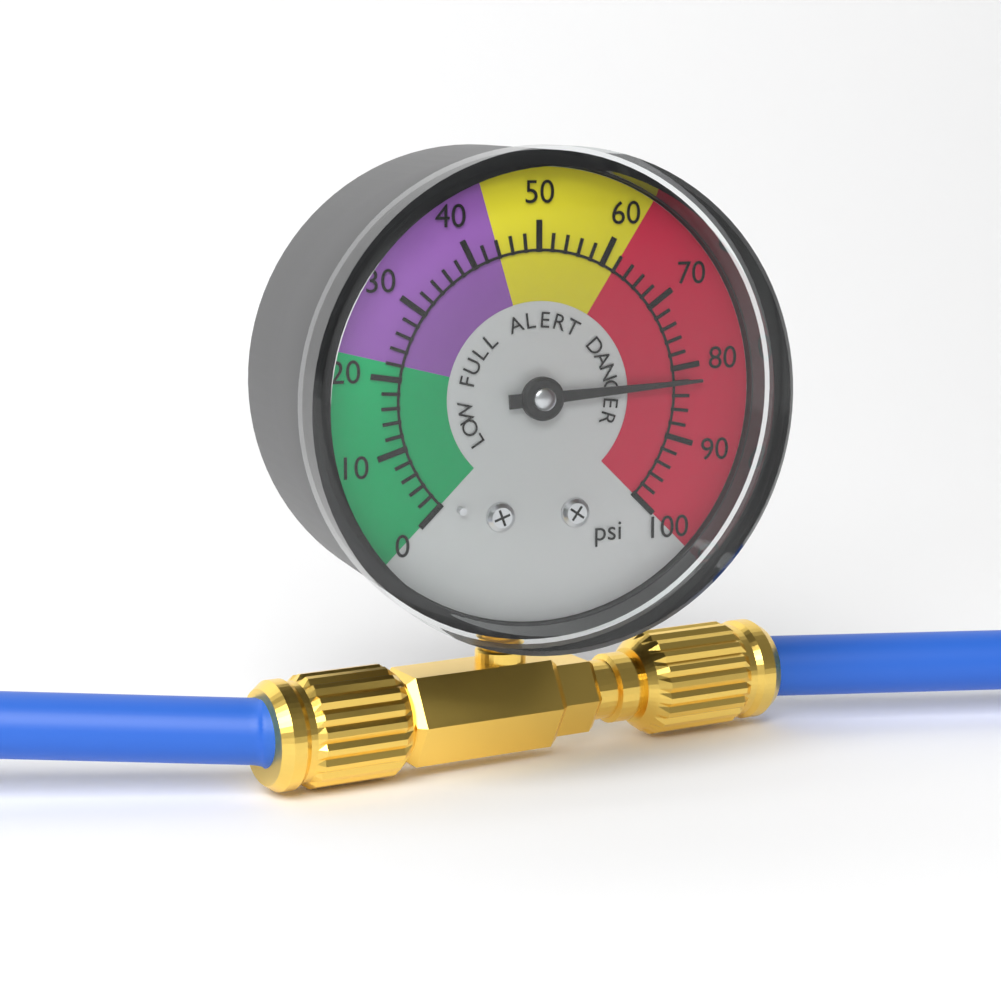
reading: 82 psi
